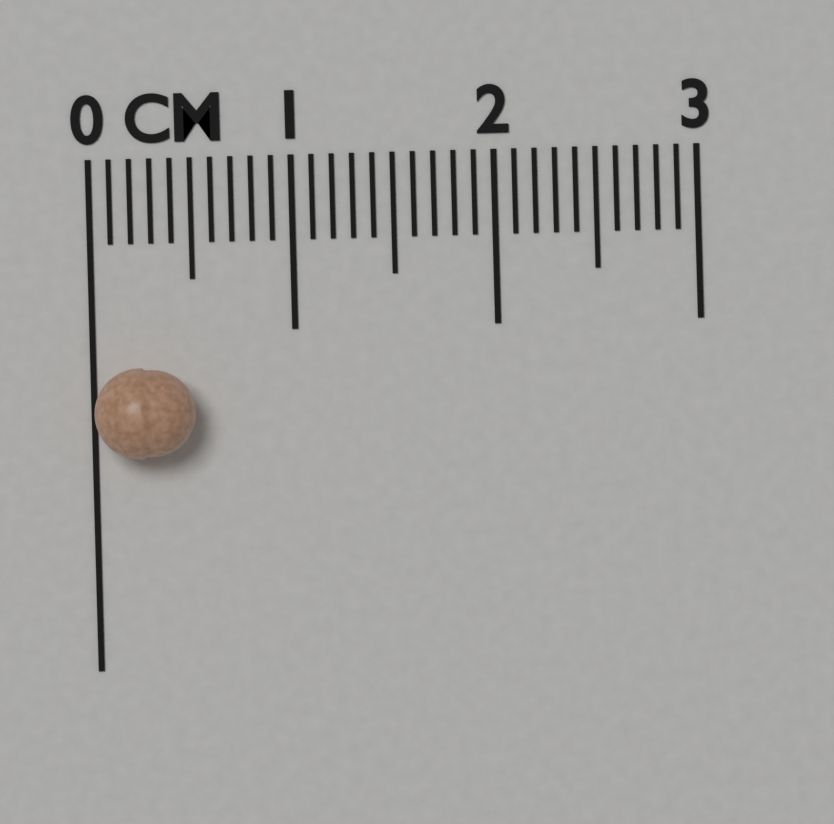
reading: 0.5 cm
